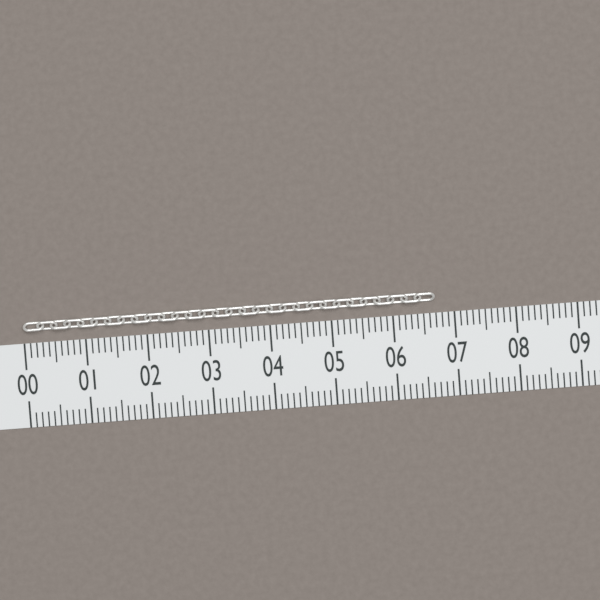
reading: 6.7 (no unit)
